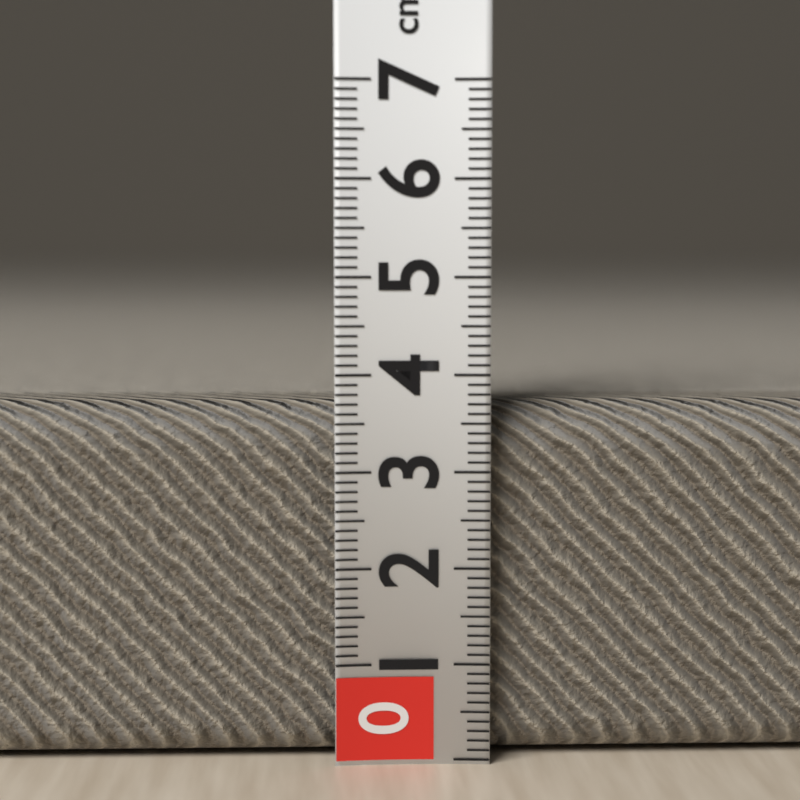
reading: 3.7 cm
